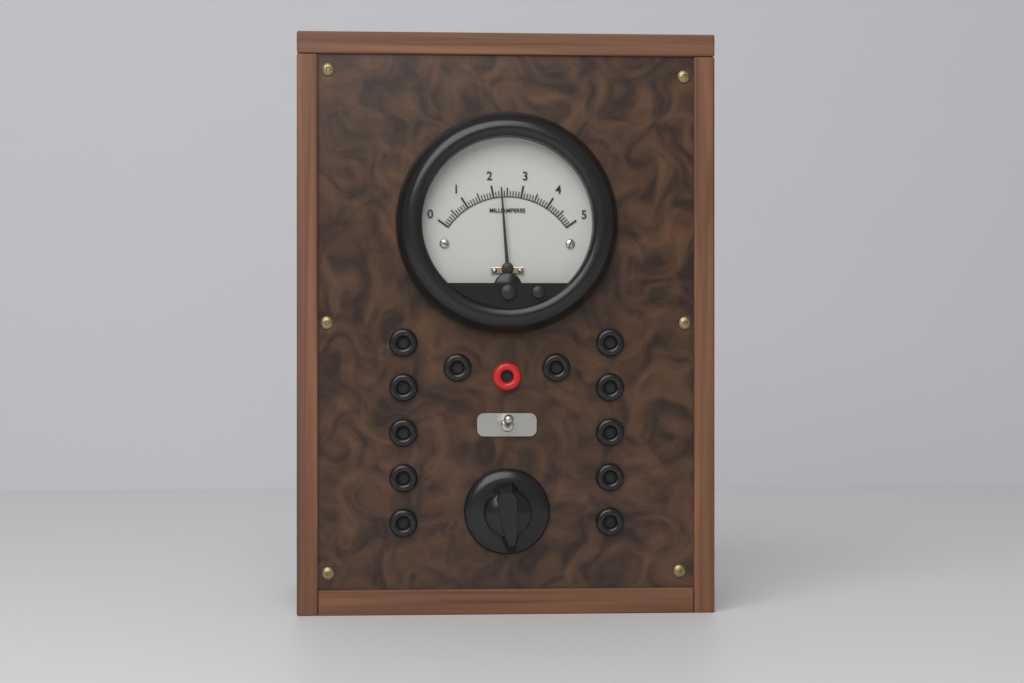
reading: 2.3 mA
